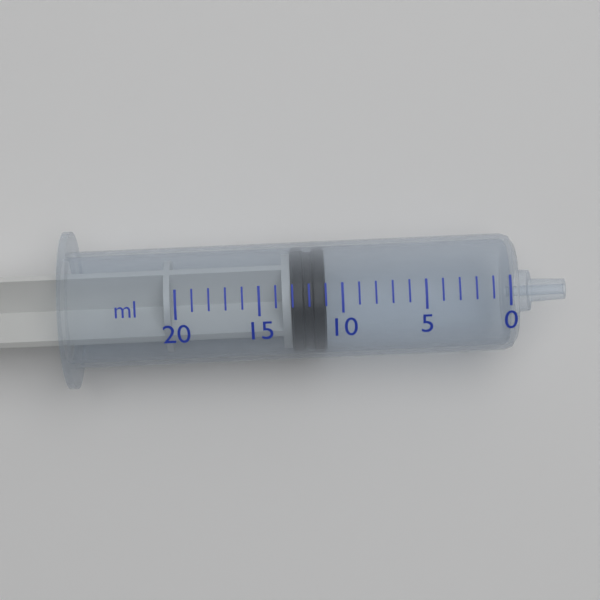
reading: 11 ml
